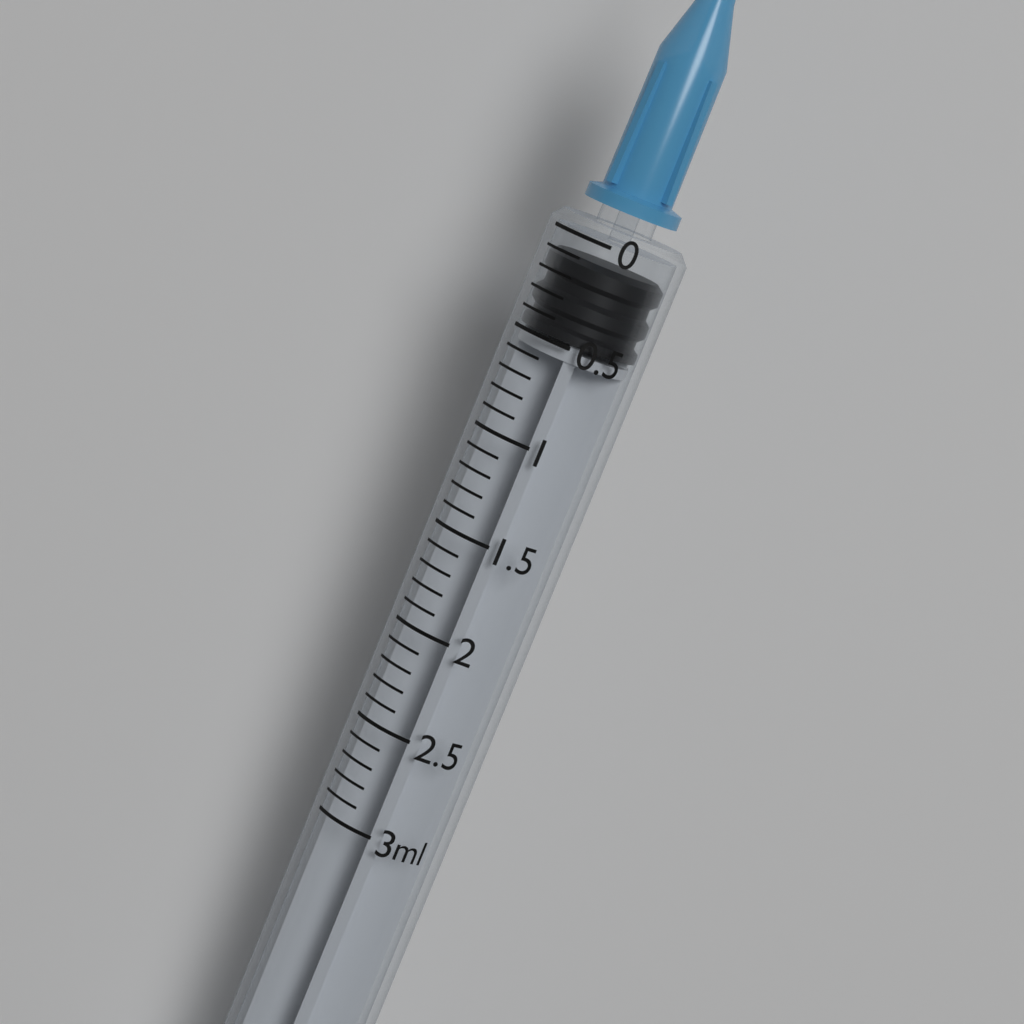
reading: 0.1 ml
